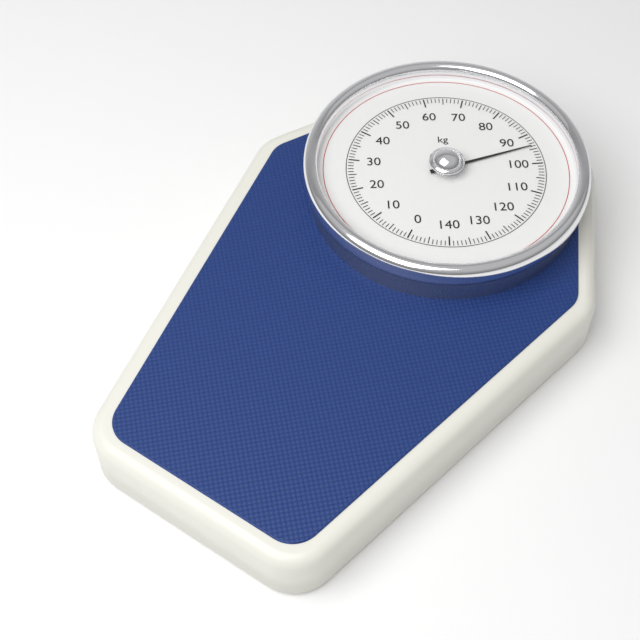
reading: 94 kg
